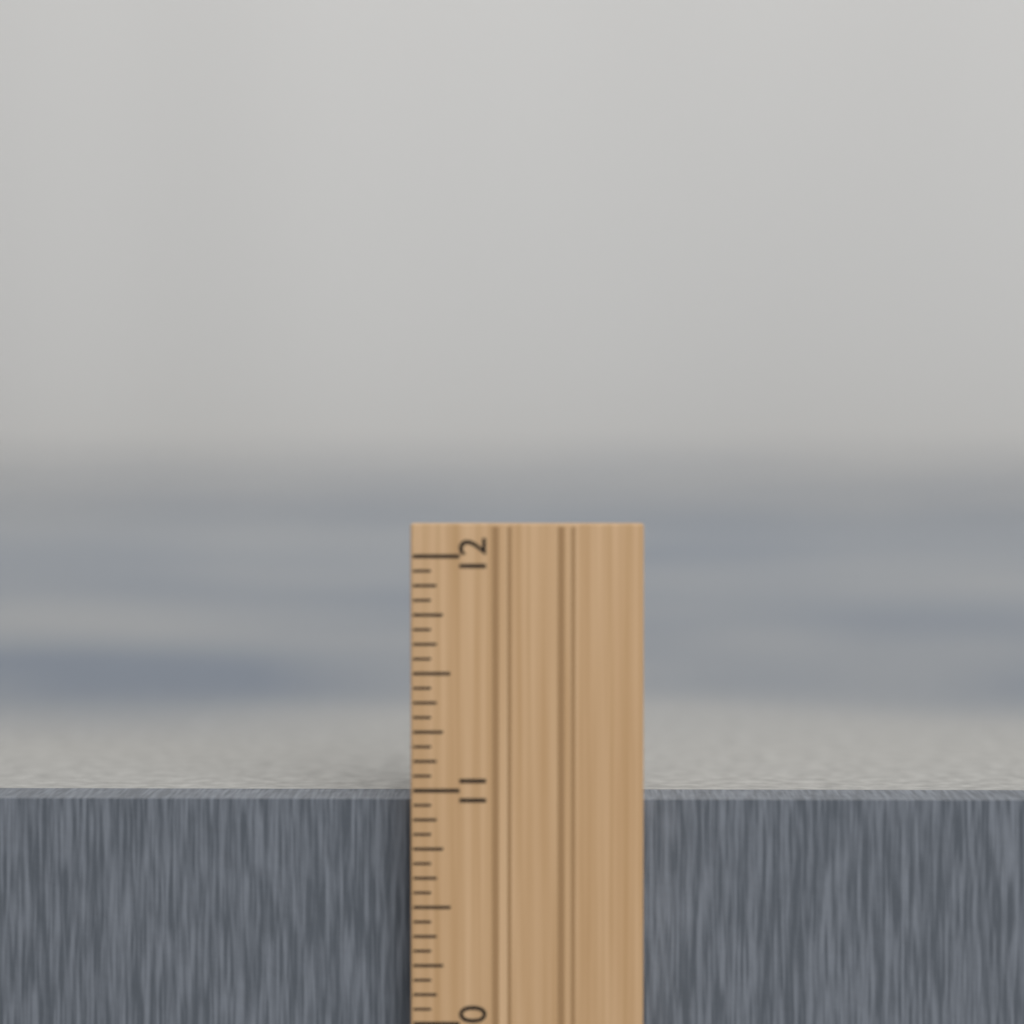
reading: 10.9375 in
